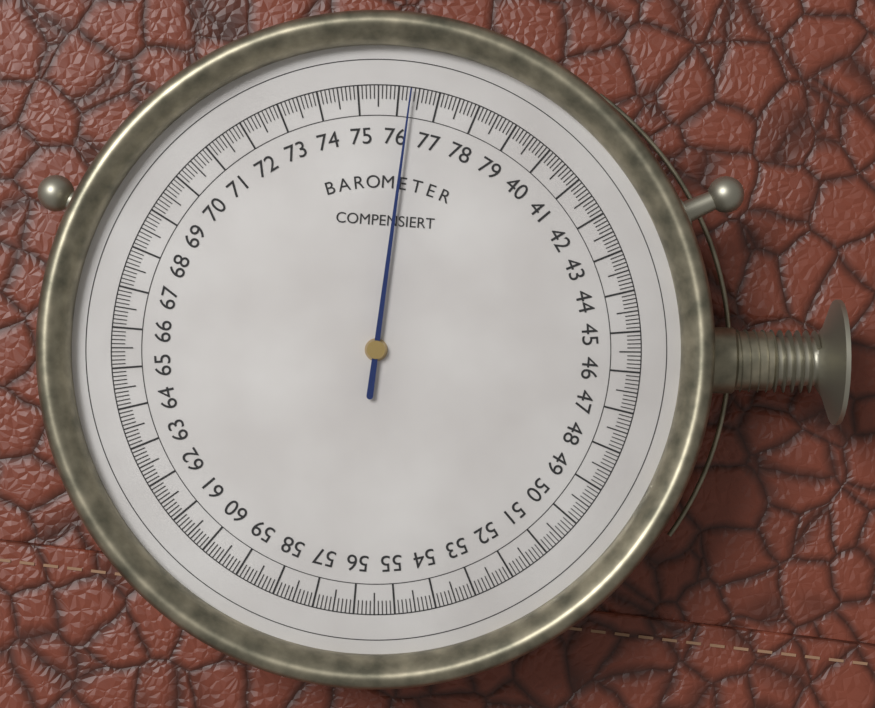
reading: 76.3 (no unit)
